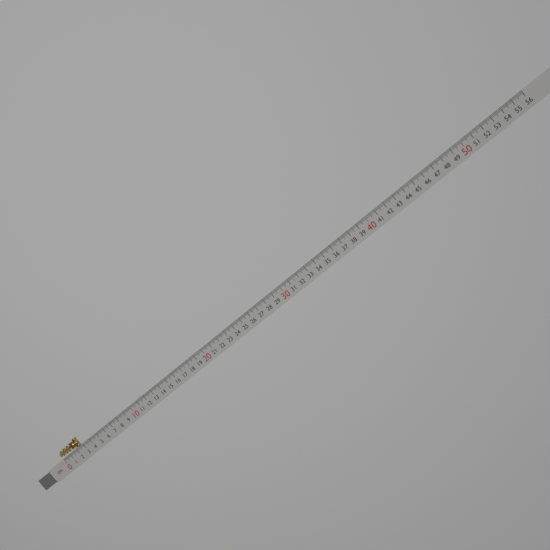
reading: 2.8 cm
